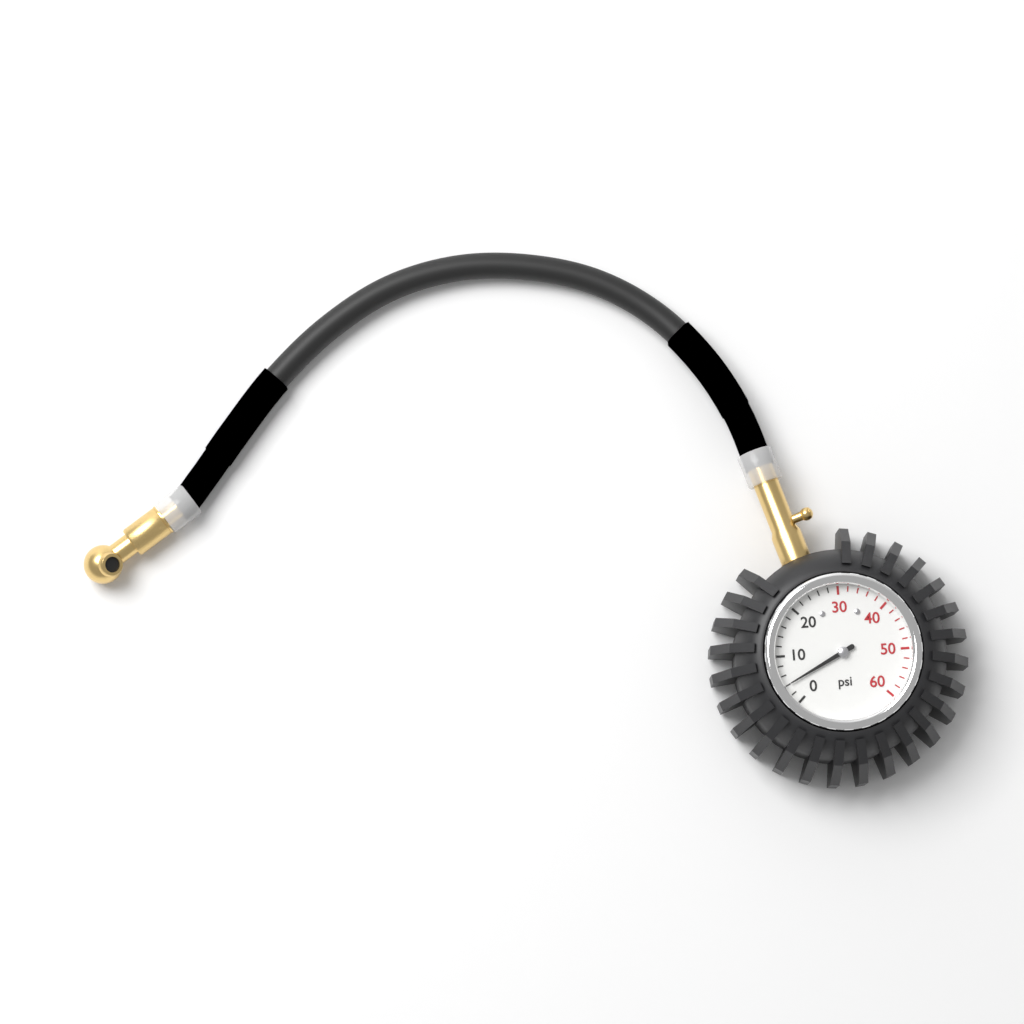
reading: 4 psi
